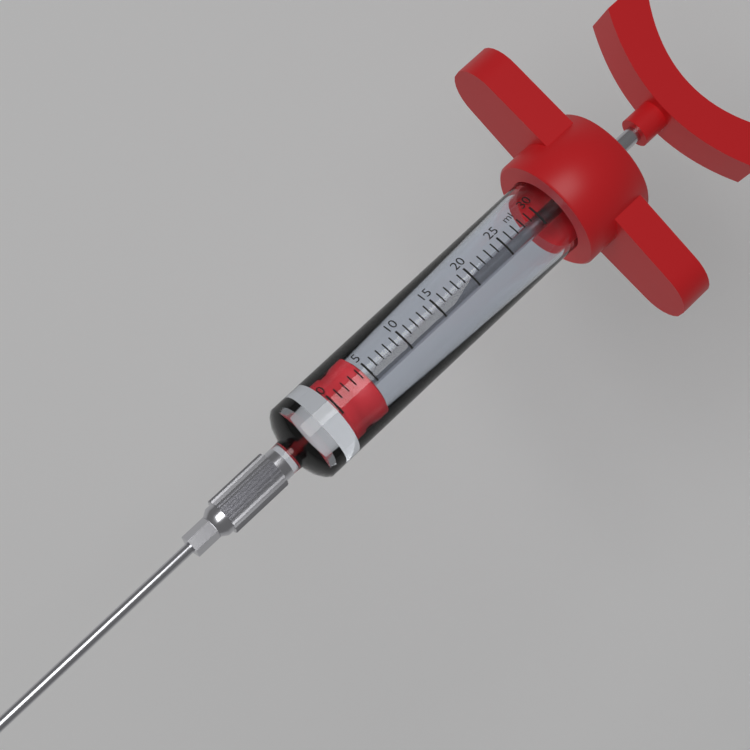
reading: 0 ml
